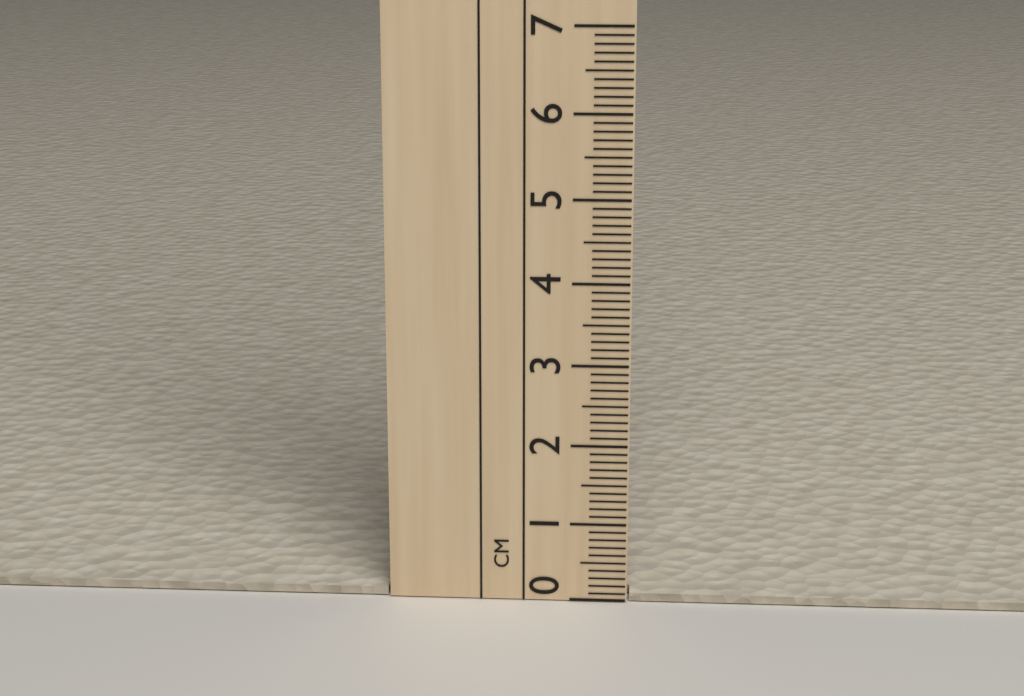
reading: 0.1 cm
